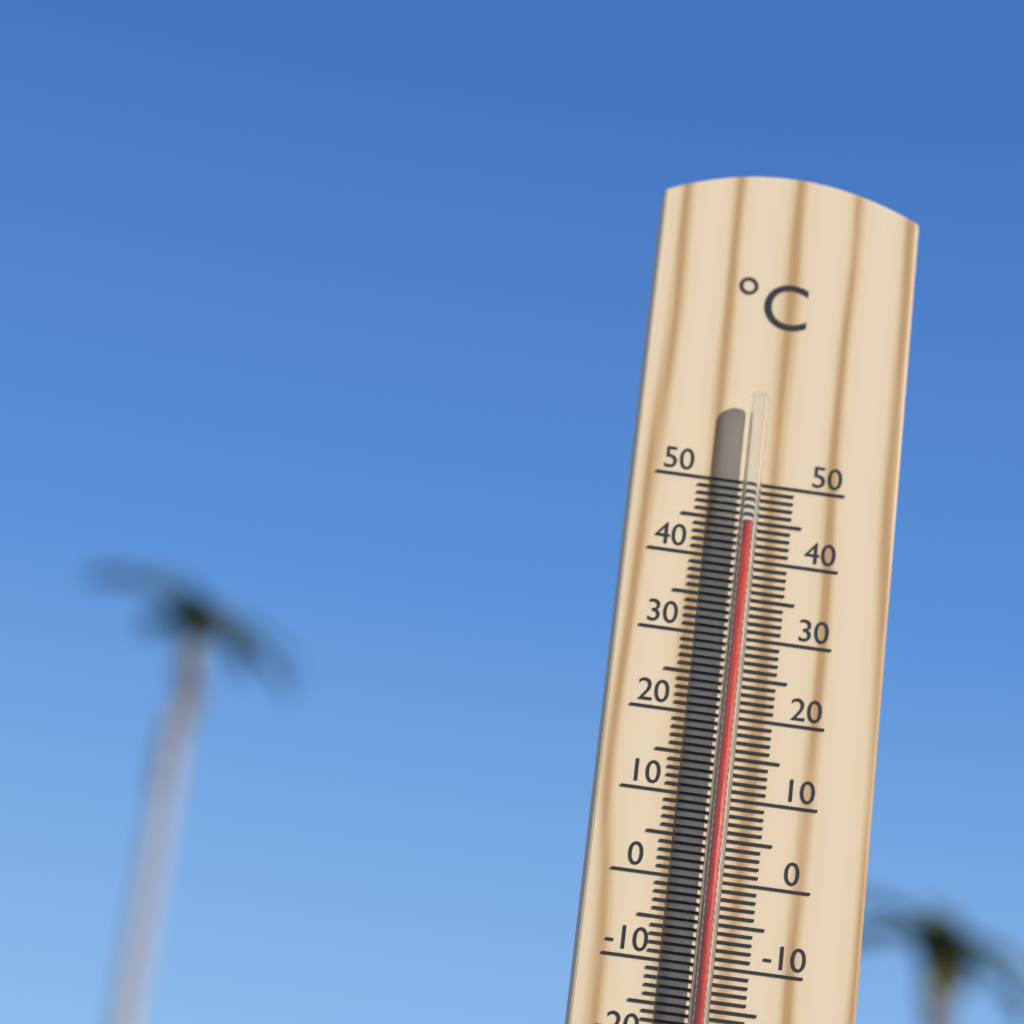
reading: 44 °C
